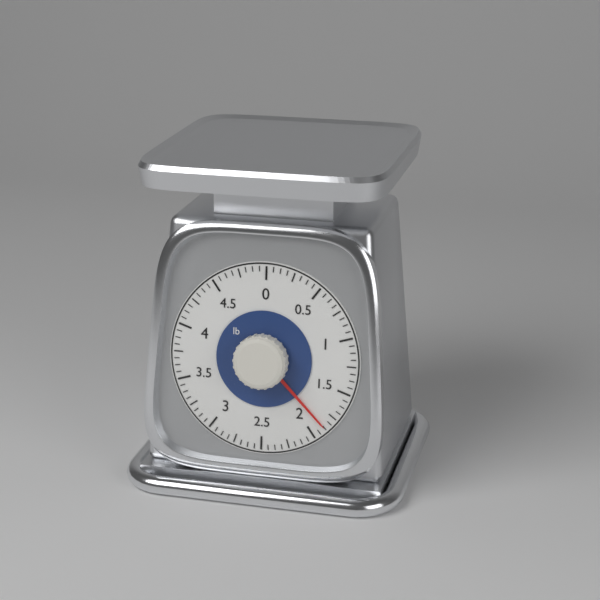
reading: 1.8750 lb
